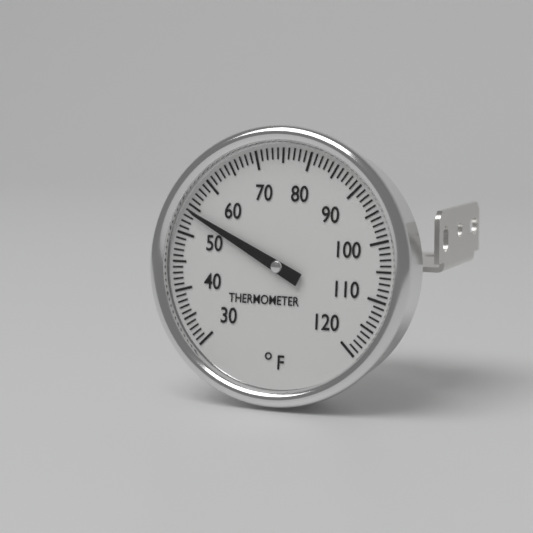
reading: 54 °F
